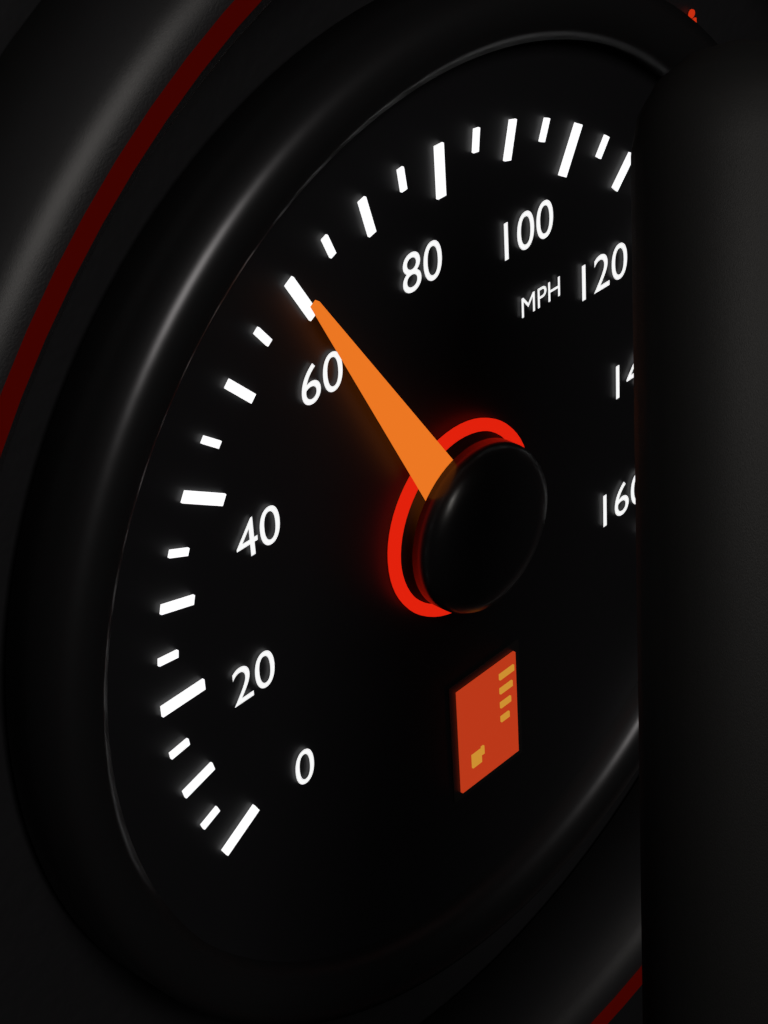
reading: 60 mph
